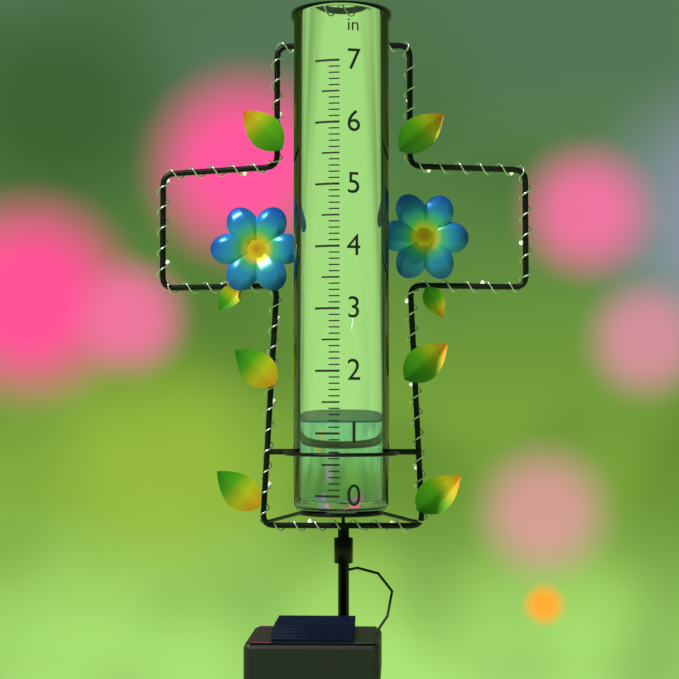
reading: 1.2 in
